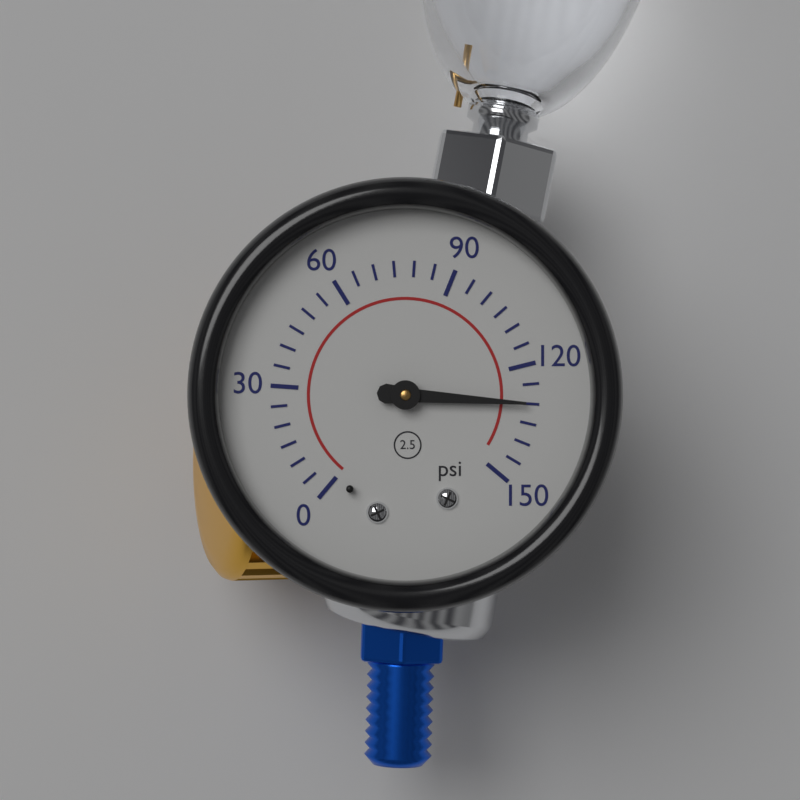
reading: 130 psi
